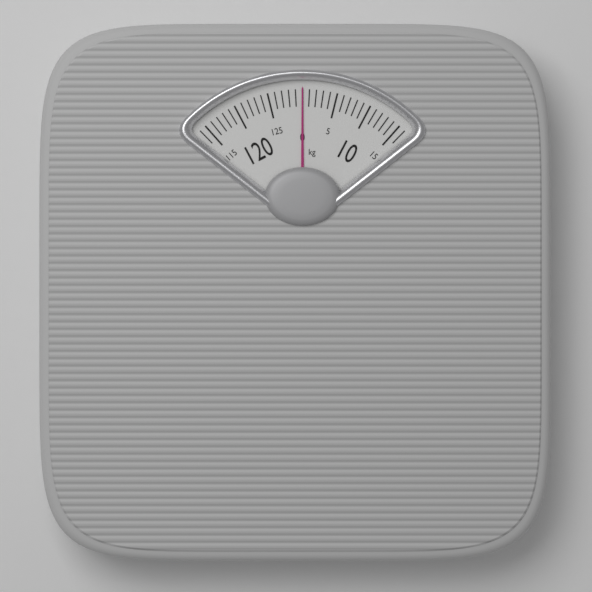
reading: 0 kg
